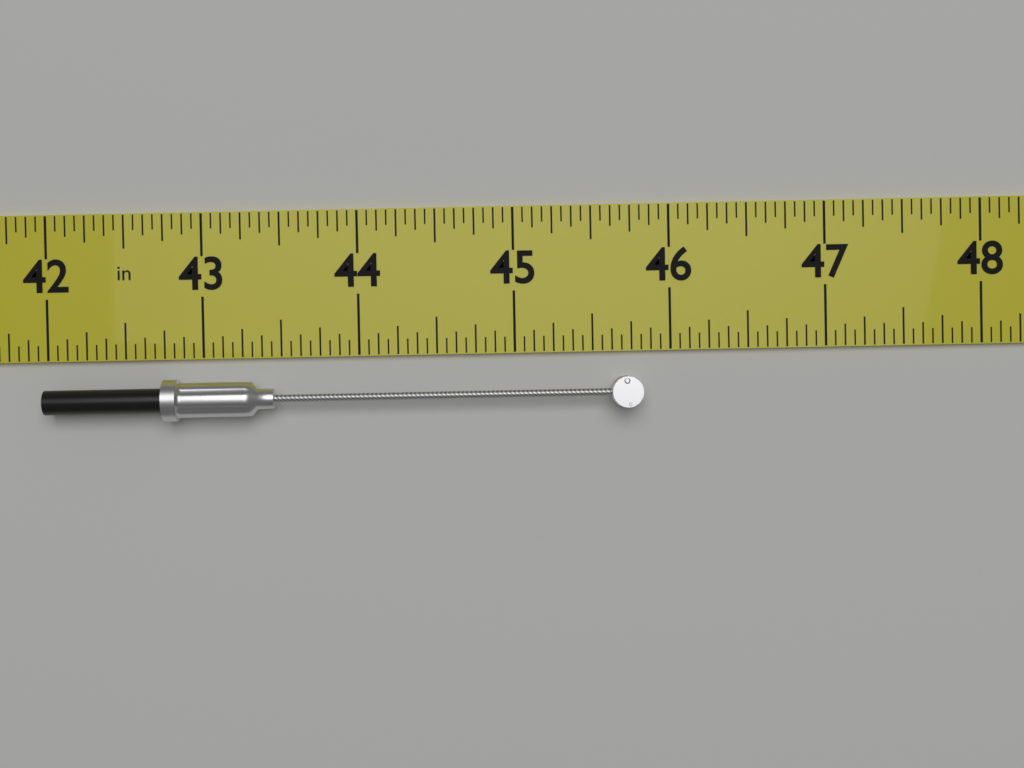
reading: 45.8125 in
